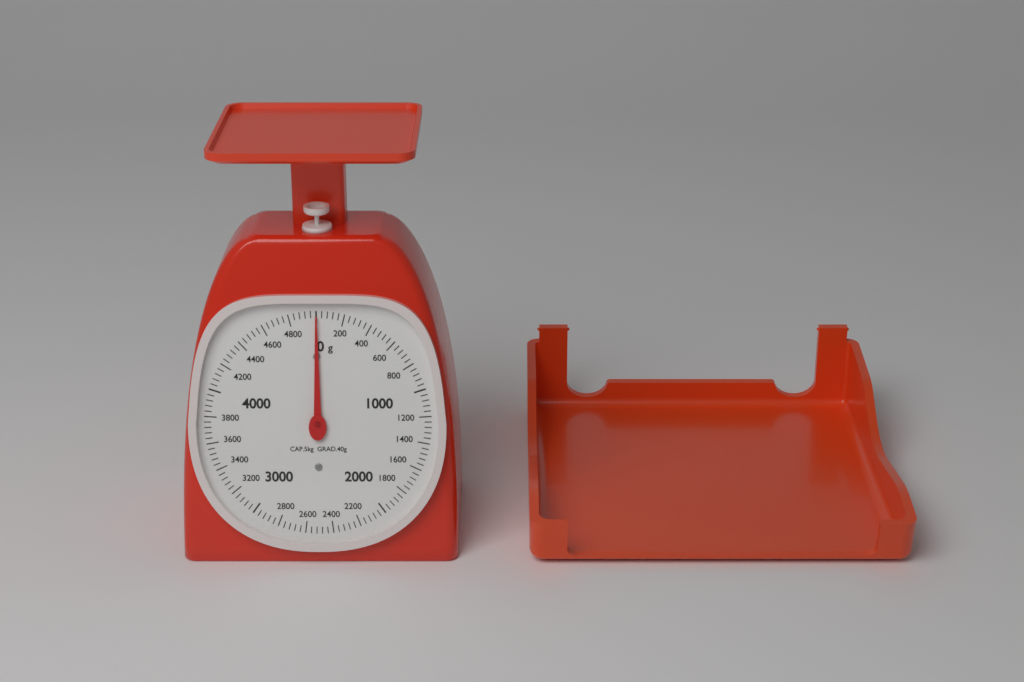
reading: 0 g
